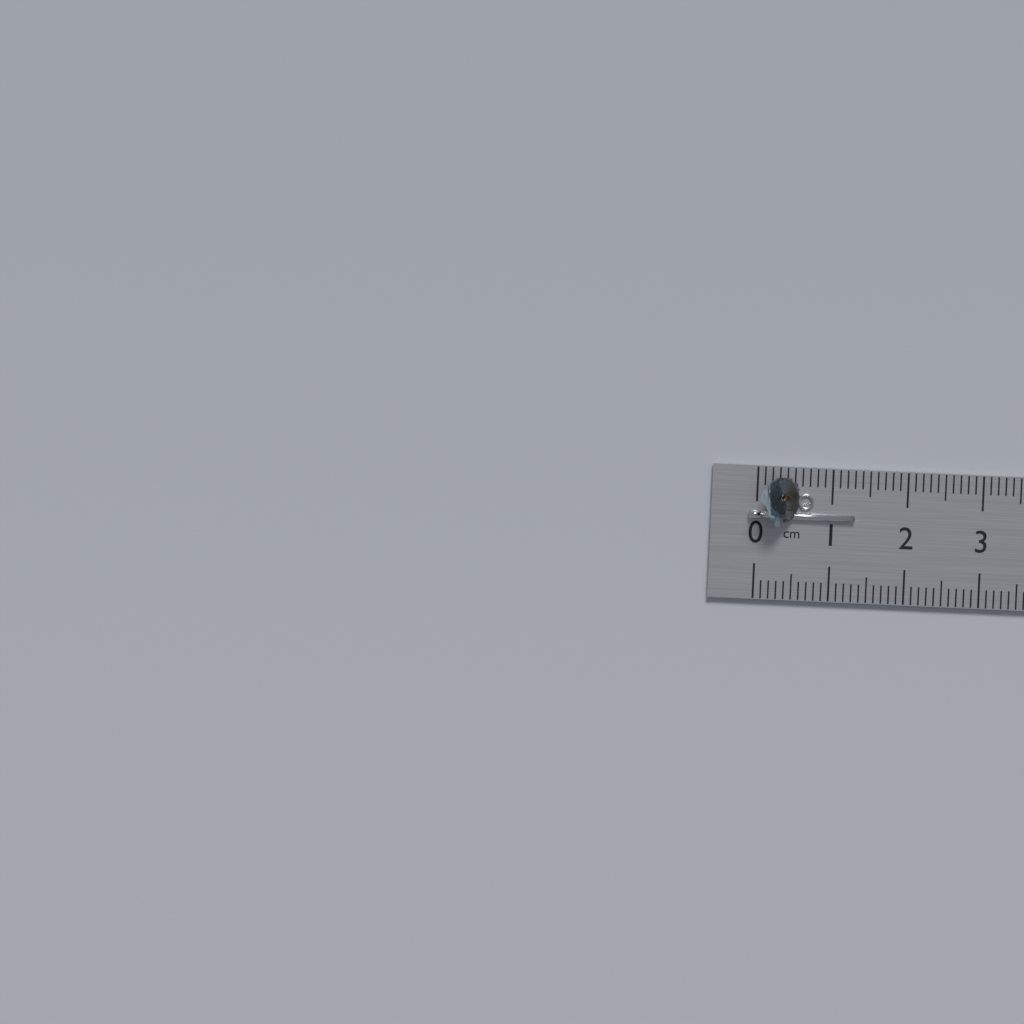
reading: 1.3 cm
